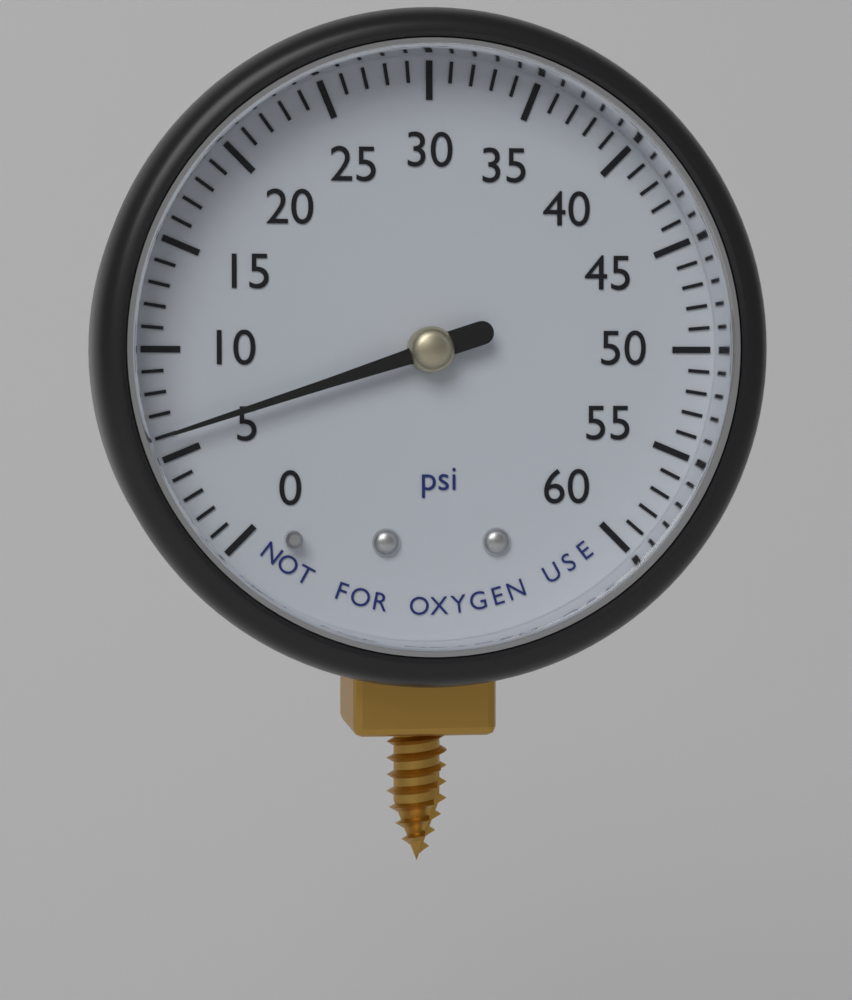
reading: 6 psi
